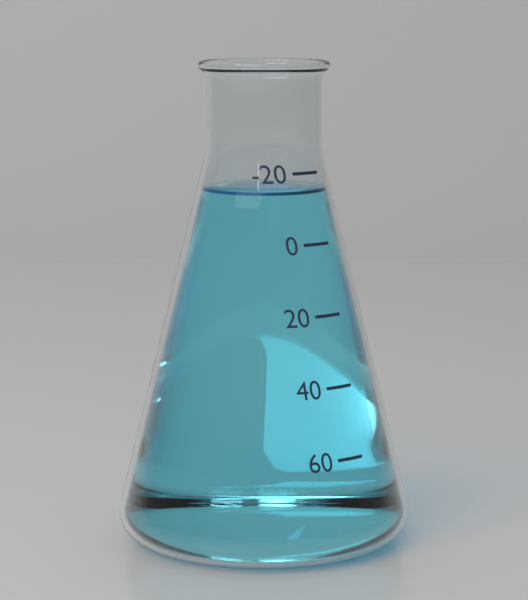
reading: -15 (no unit)
